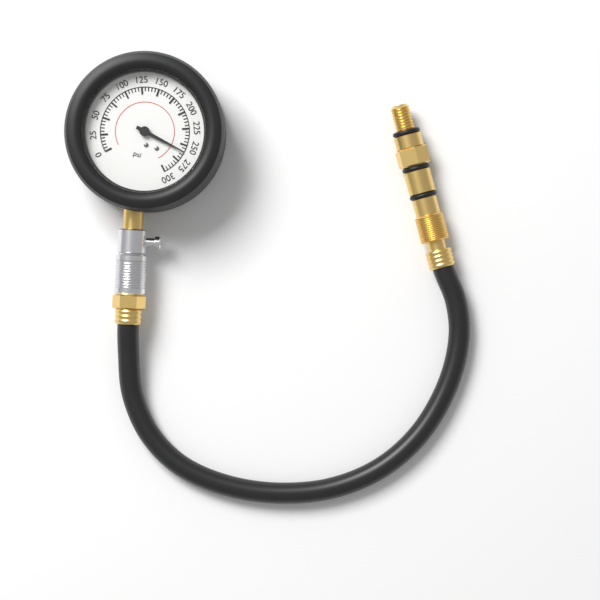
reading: 260 psi
